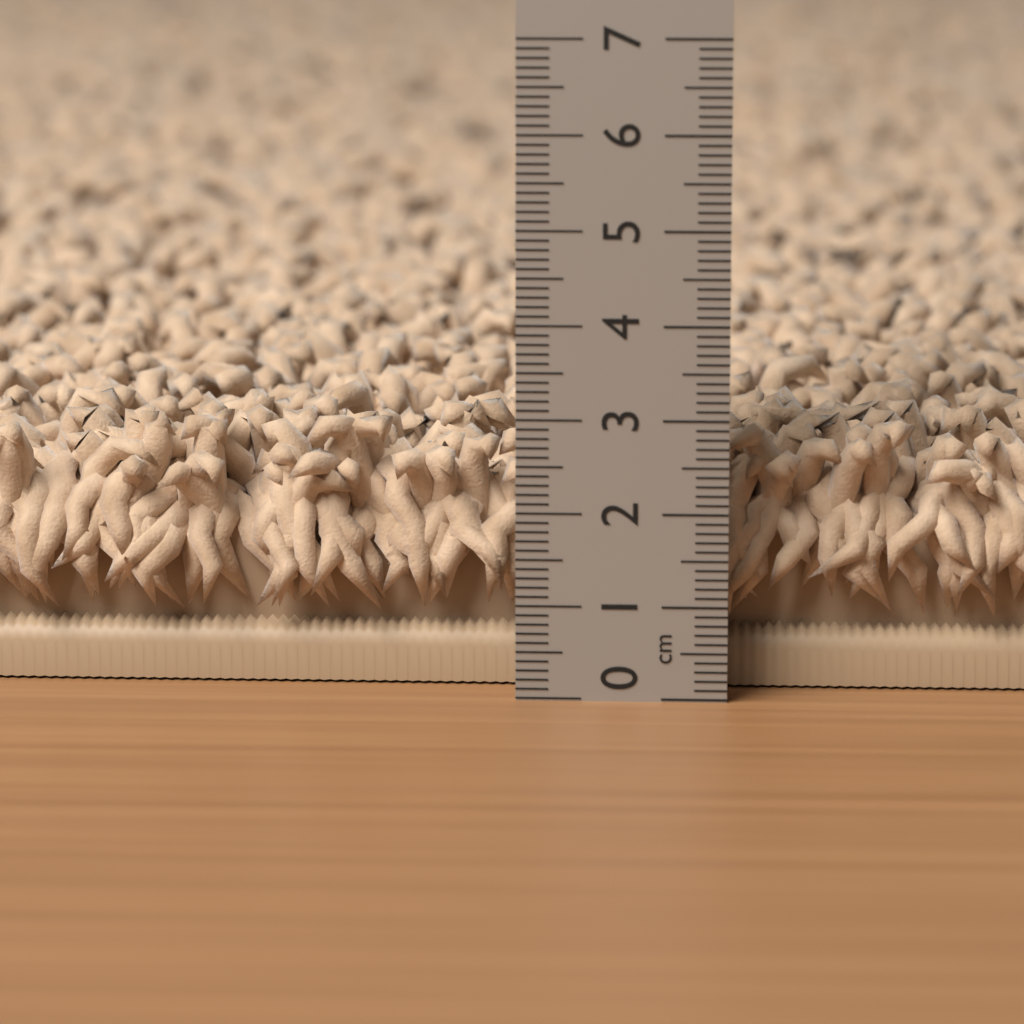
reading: 2.9 cm
